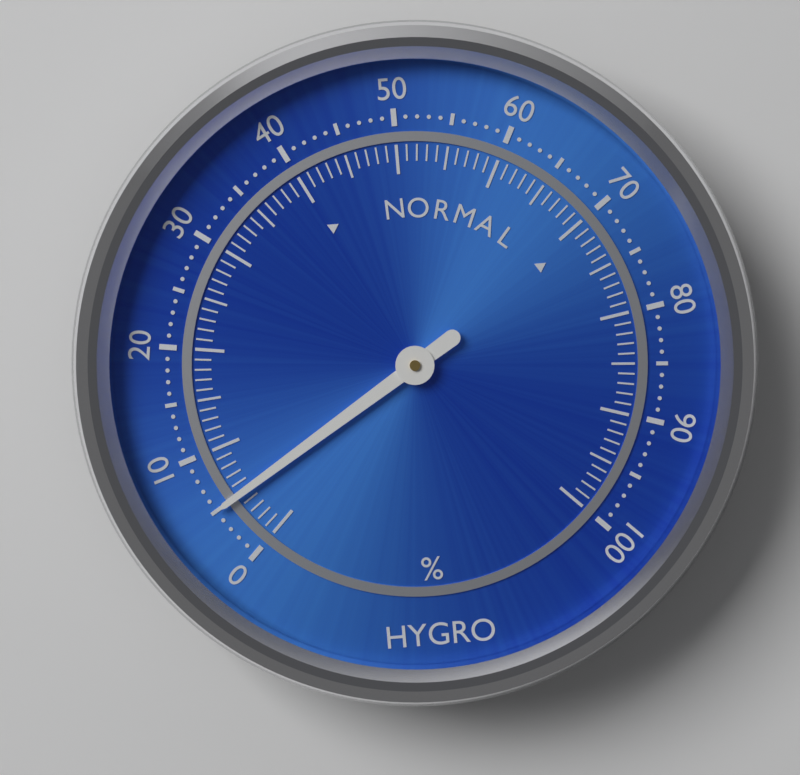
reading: 5 %
